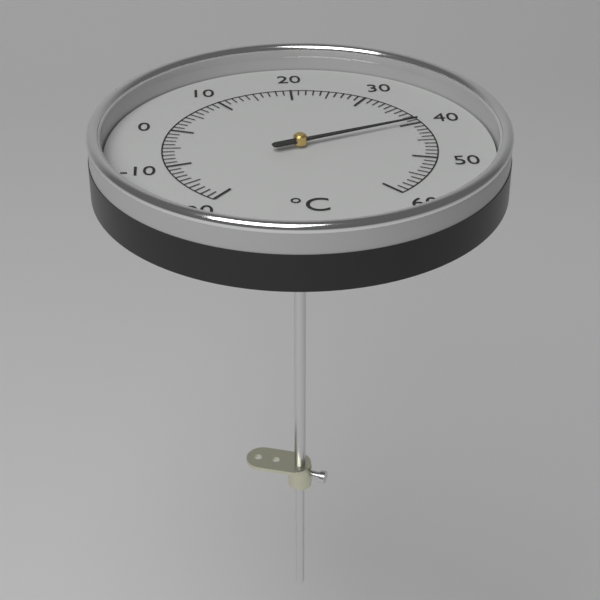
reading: 40 °C
